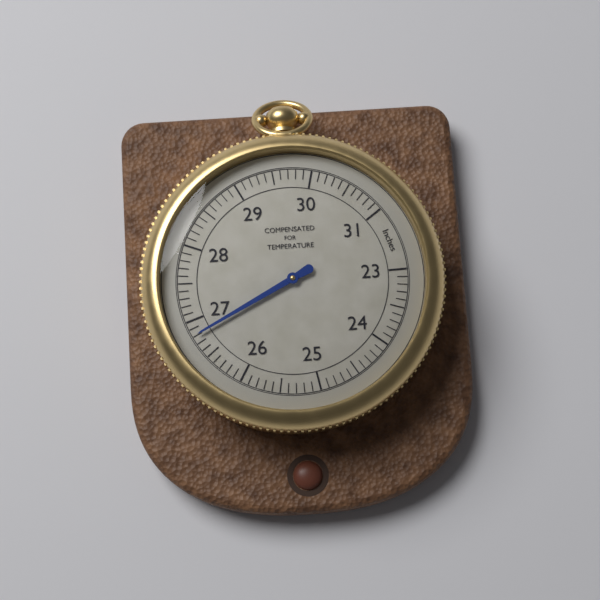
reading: 26.8 inches
